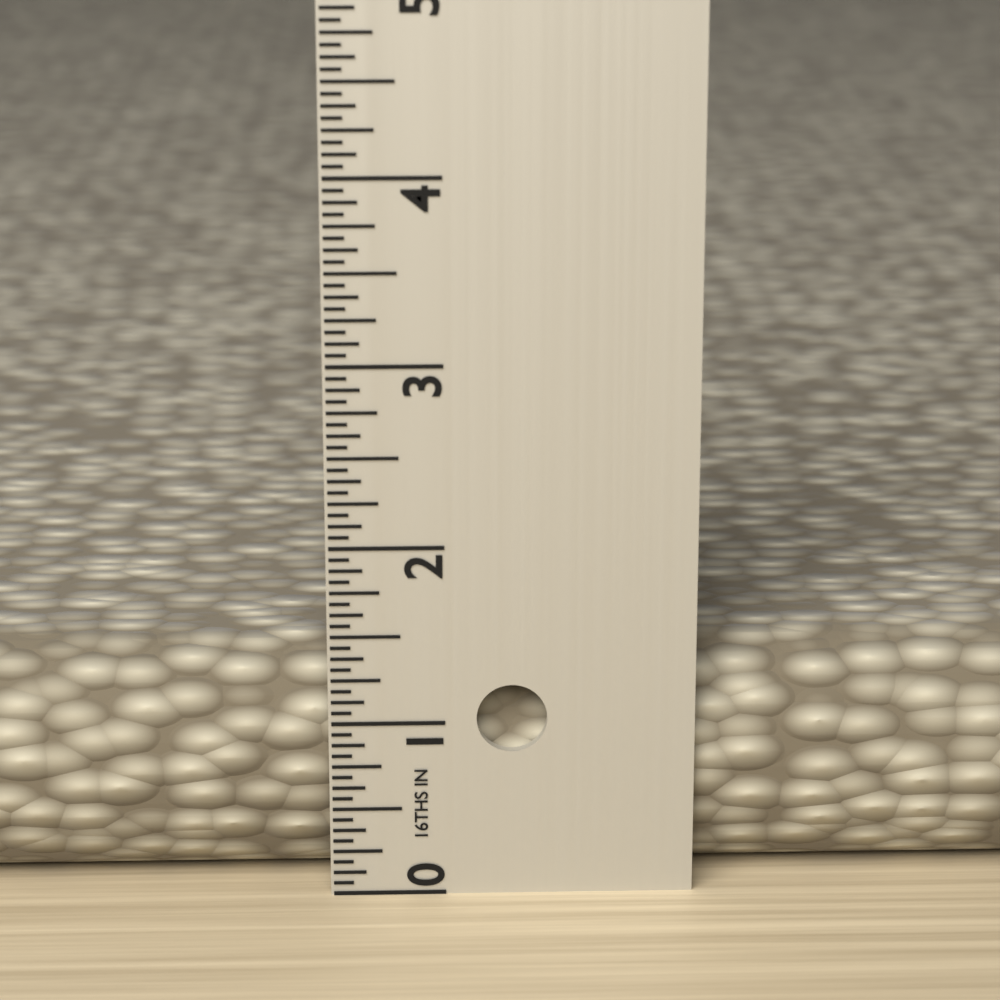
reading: 1.3750 in
